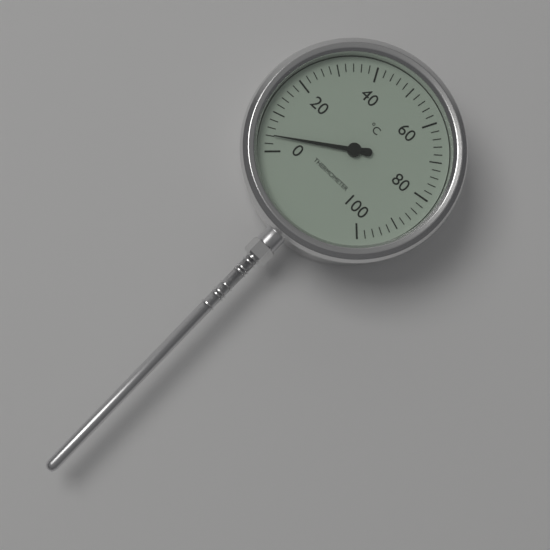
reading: 4 °C
